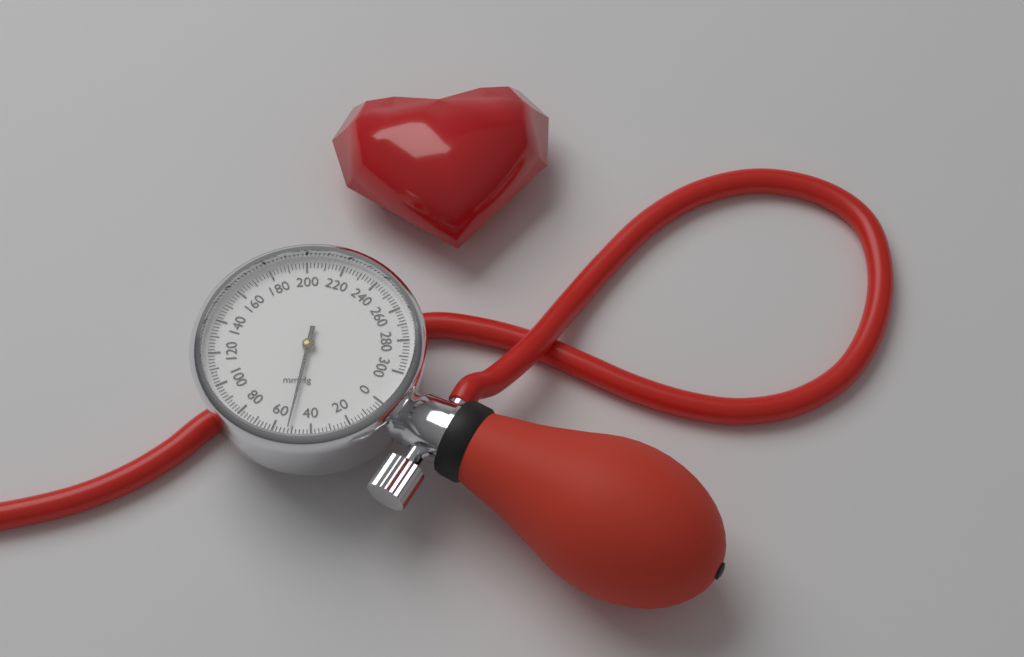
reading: 52 mmHg
